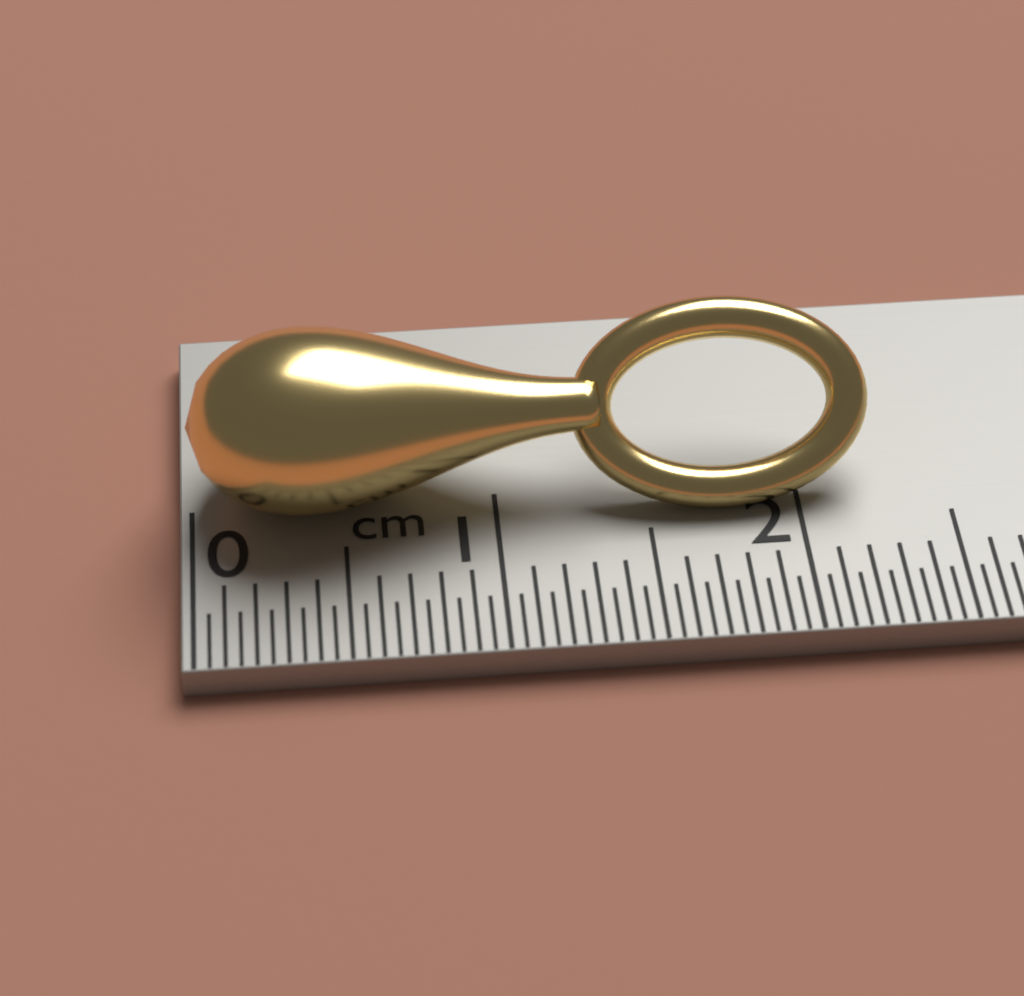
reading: 2.25 cm
